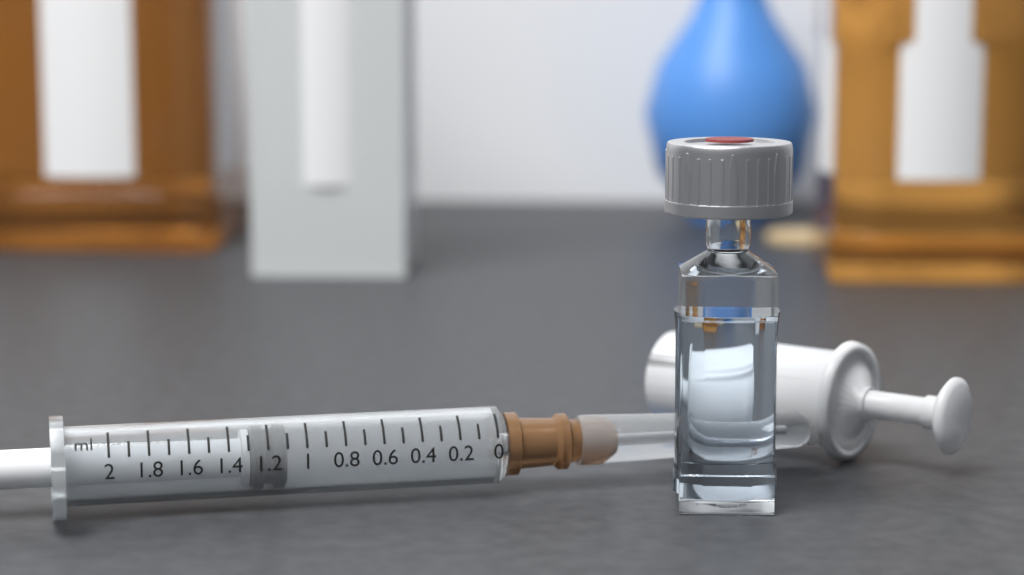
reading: 1.1 ml
